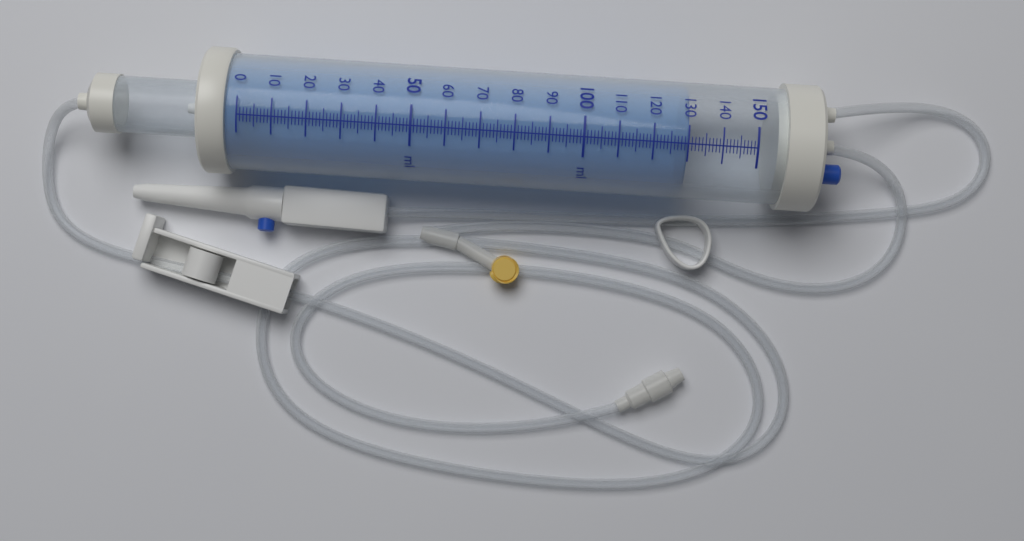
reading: 130 ml
